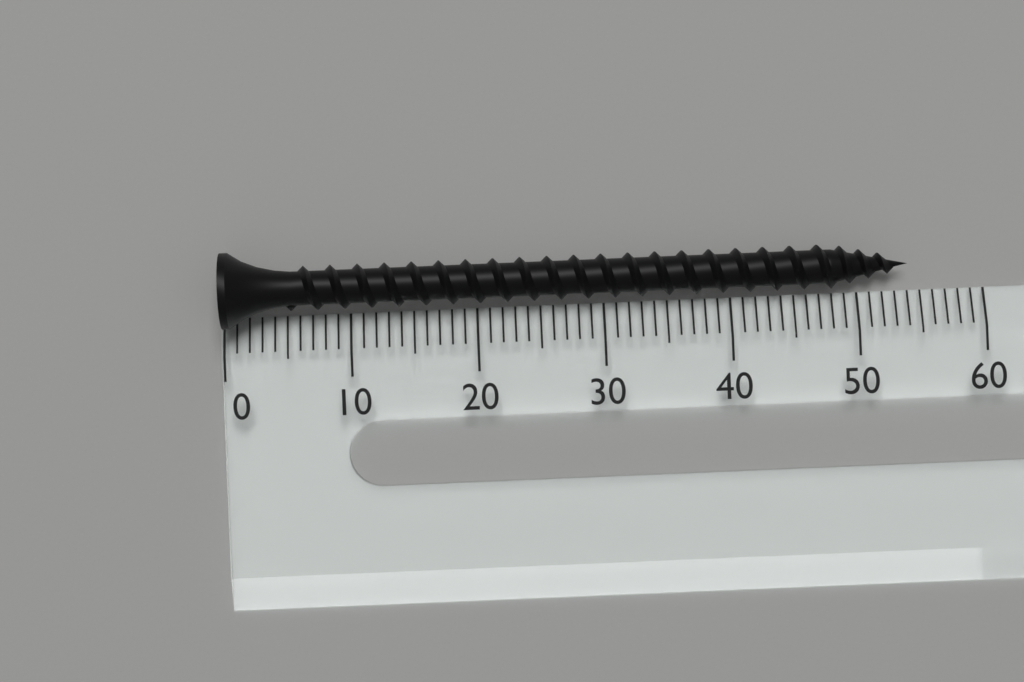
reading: 54 (no unit)
